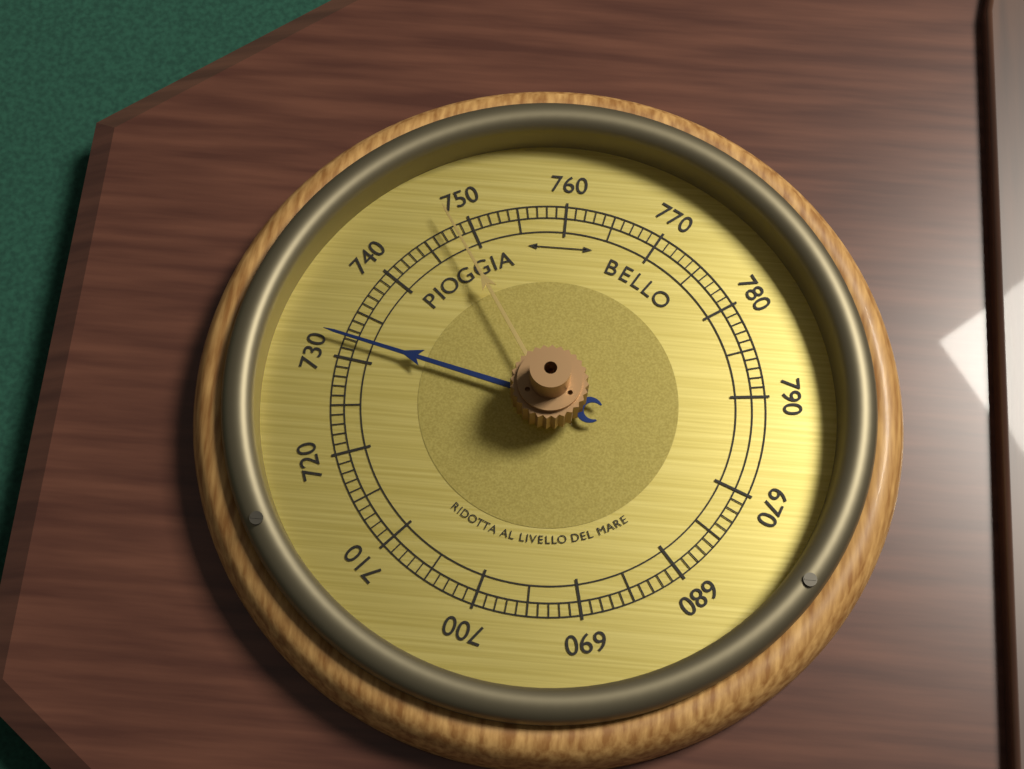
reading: 732 (no unit)
